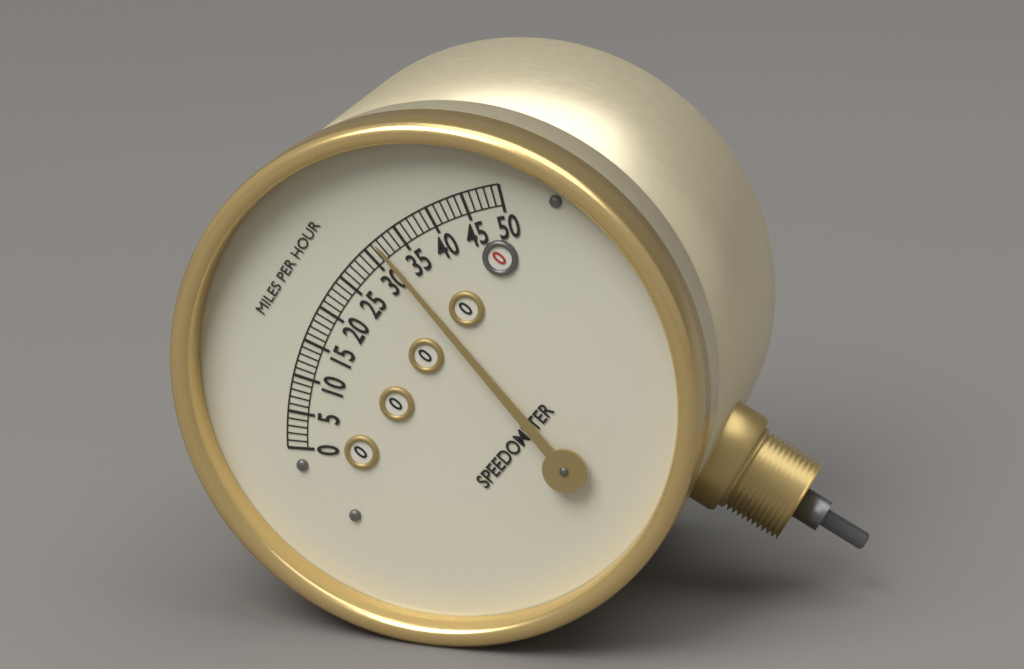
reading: 32 mph
